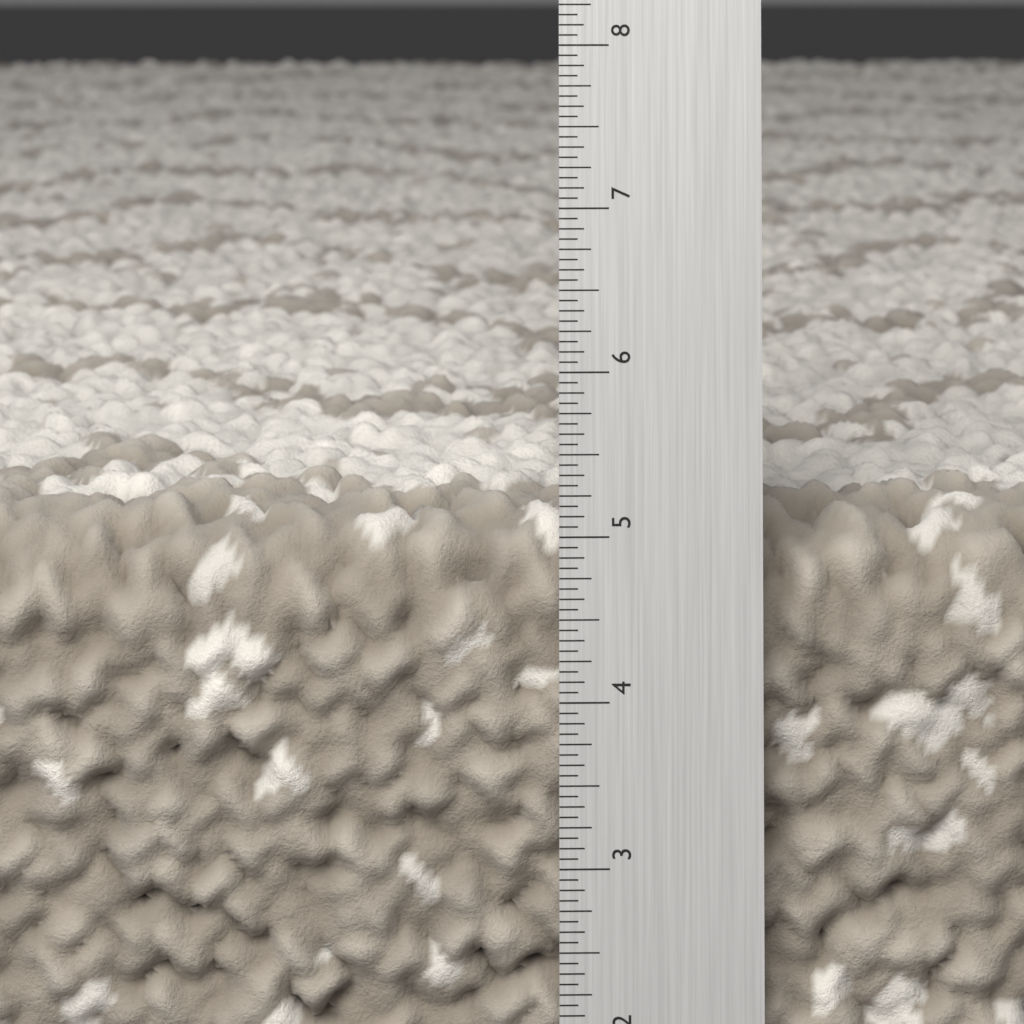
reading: 5.1250 in
